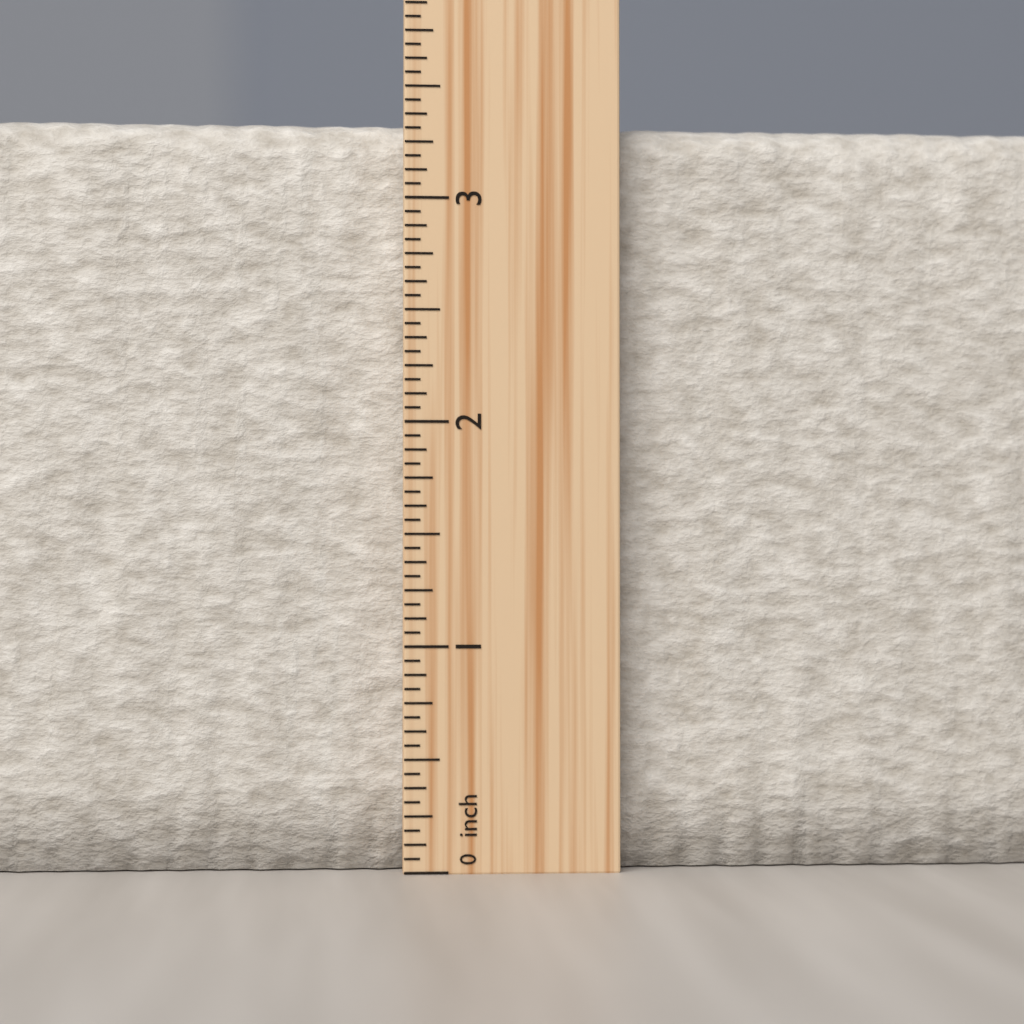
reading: 3.3750 inch
